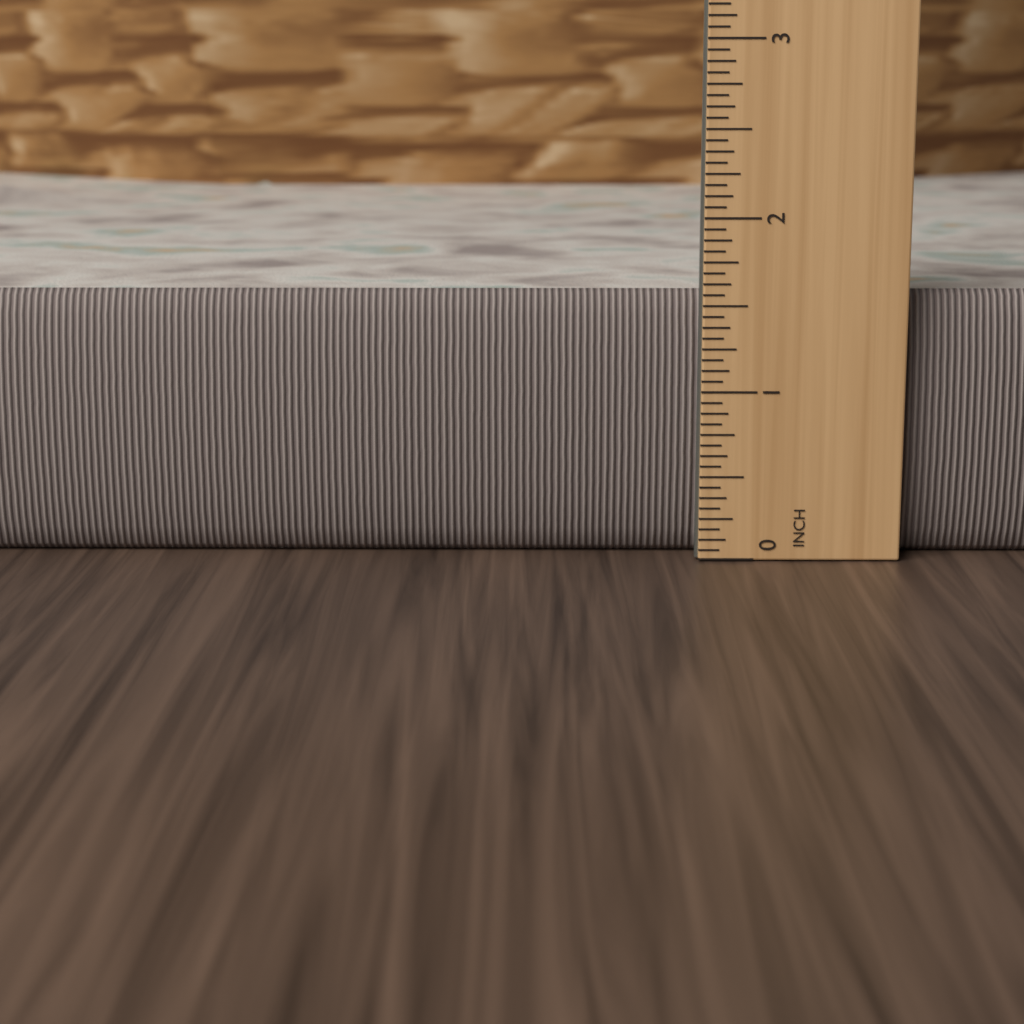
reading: 1.6875 inch
